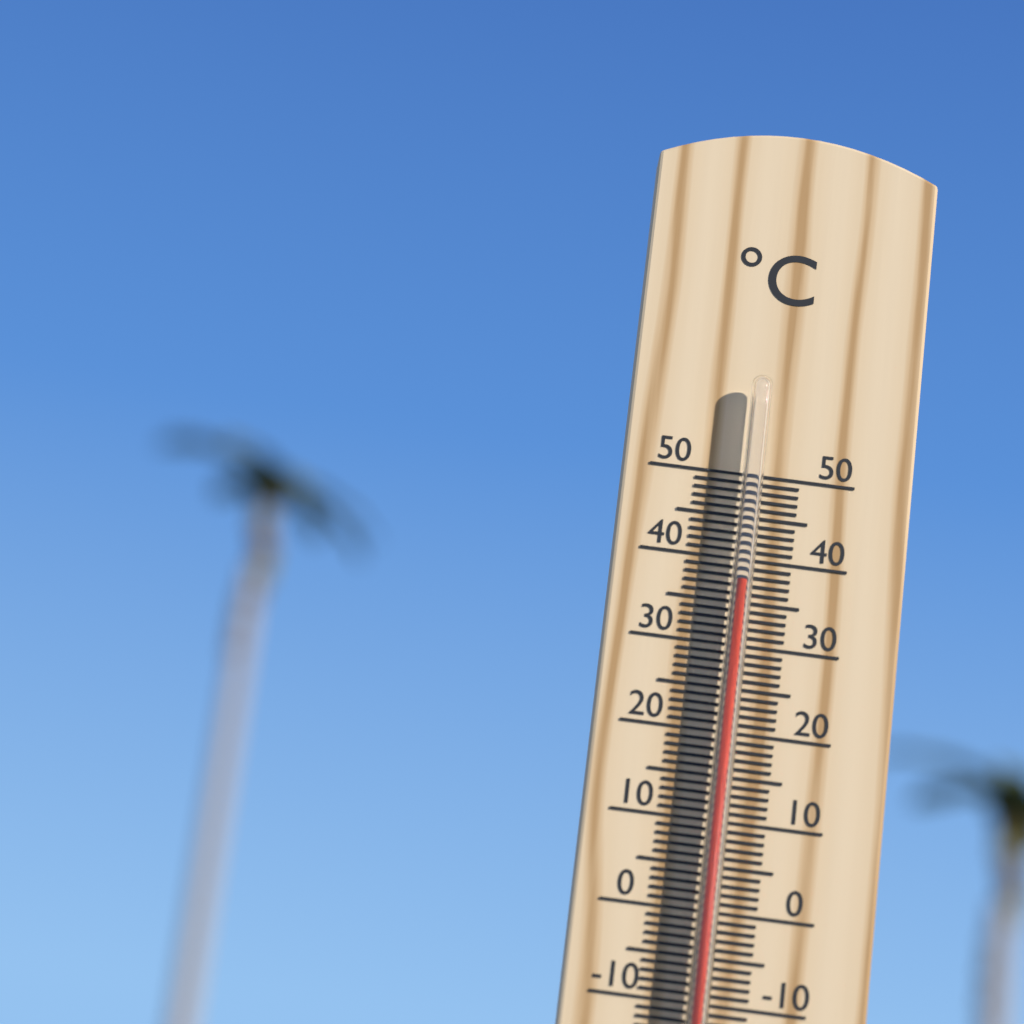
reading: 37 °C
